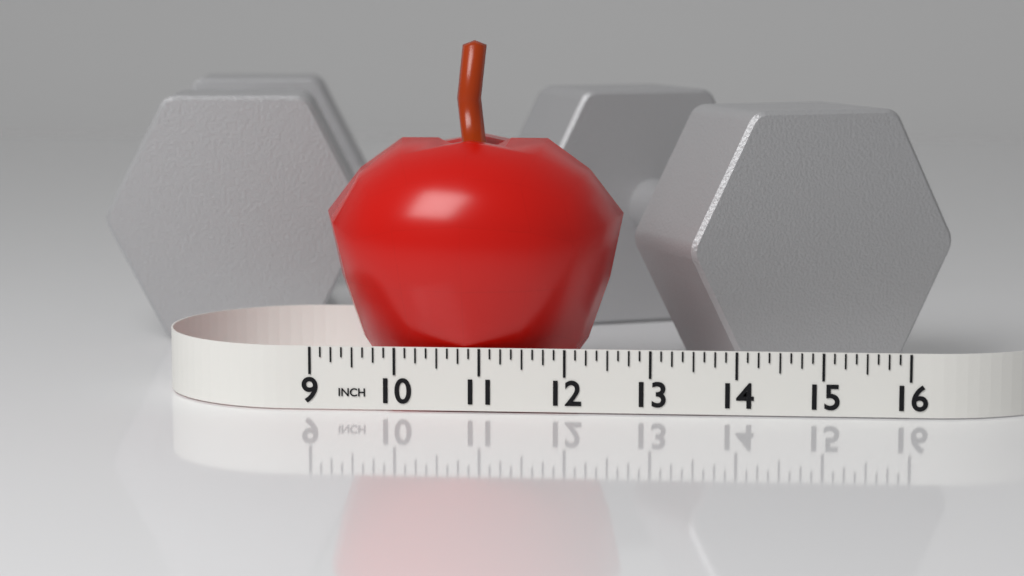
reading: 12.625 in
